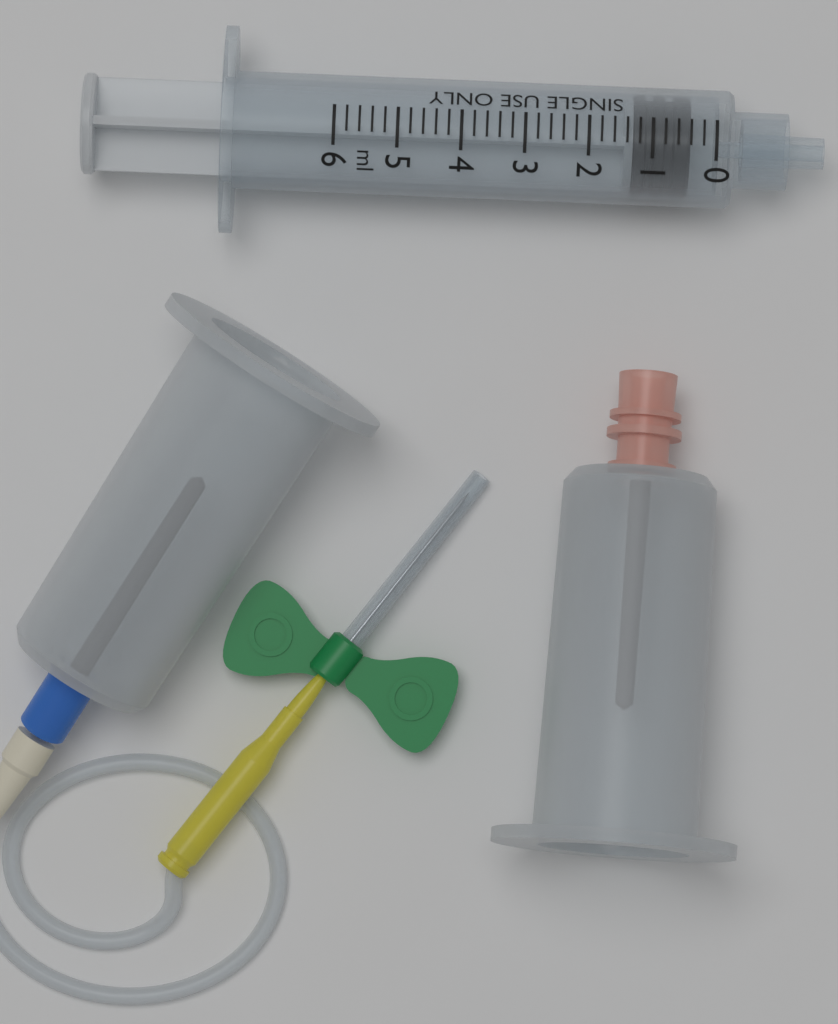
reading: 0.4 ml
